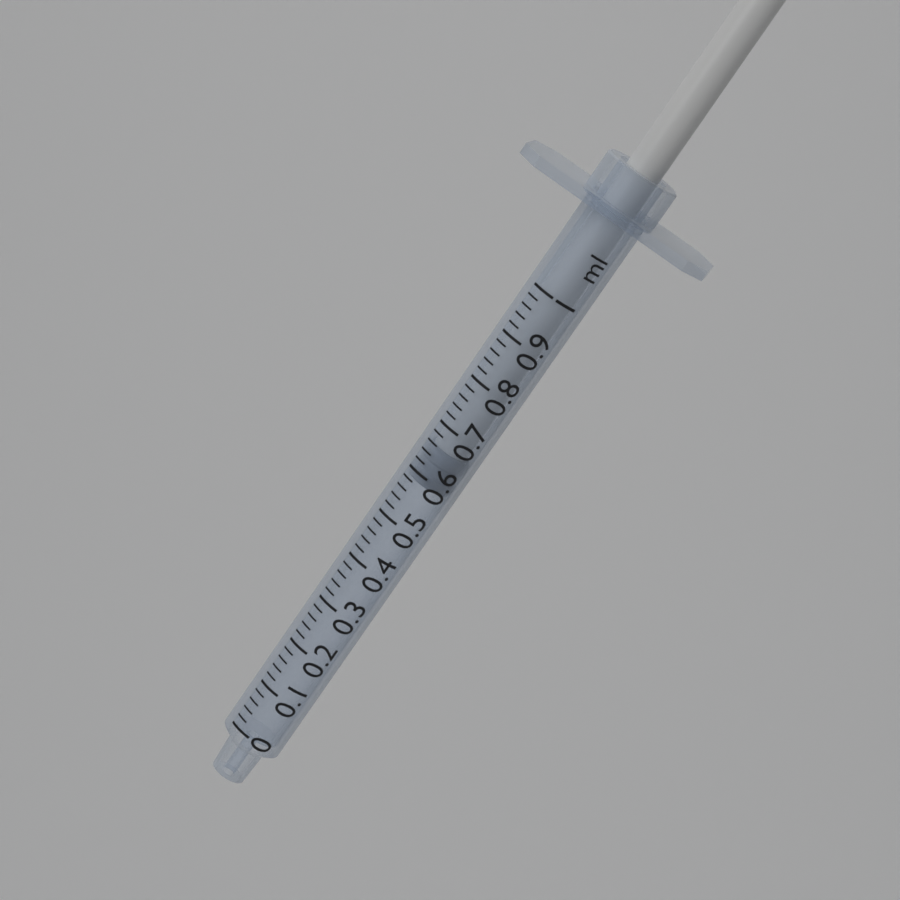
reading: 0.58 ml
